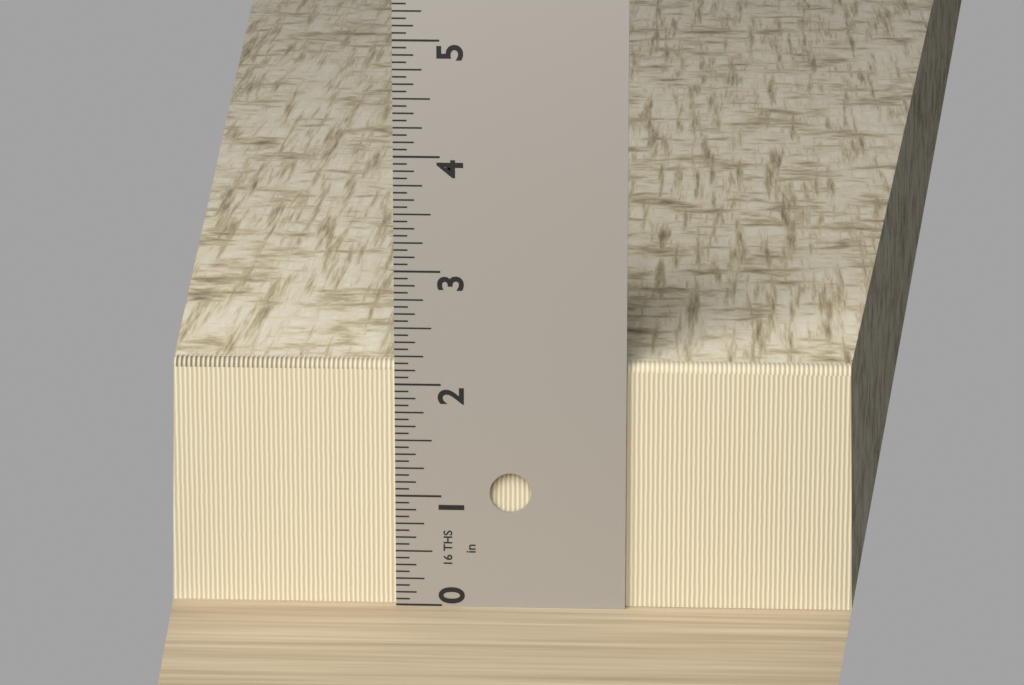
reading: 2.1875 in
